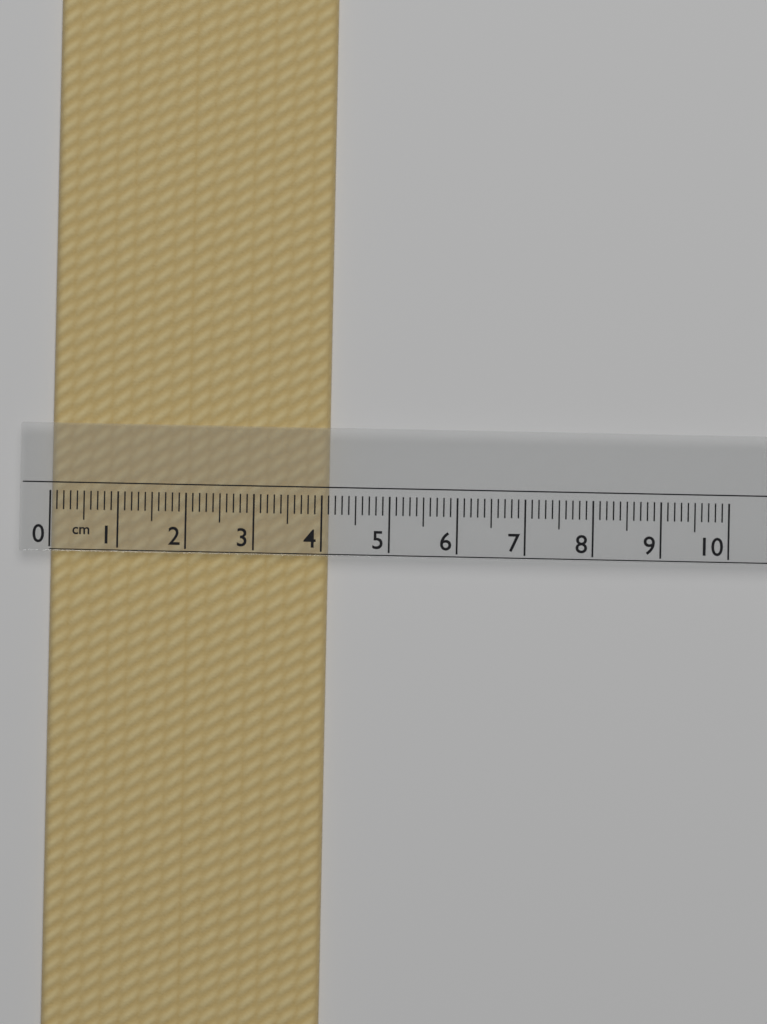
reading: 4.1 cm
